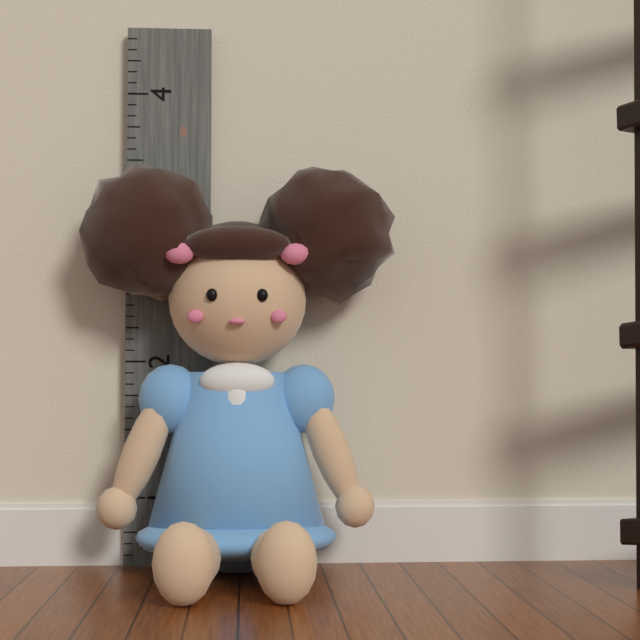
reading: 3.416667 (no unit)
